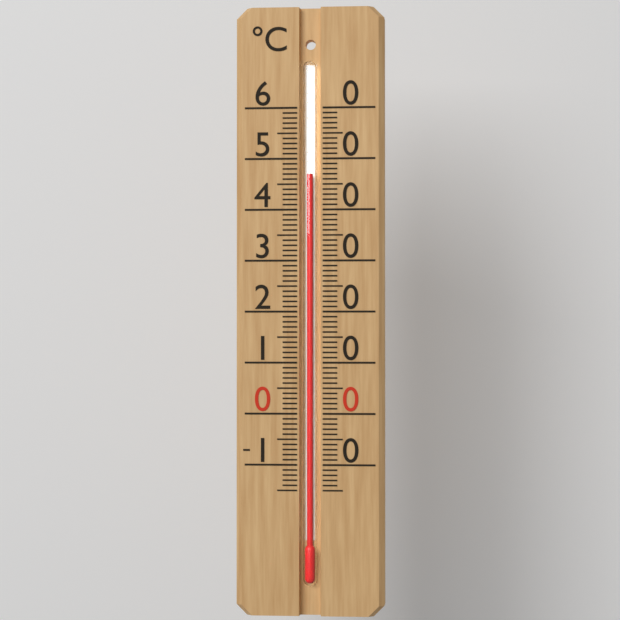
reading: 47 °C
